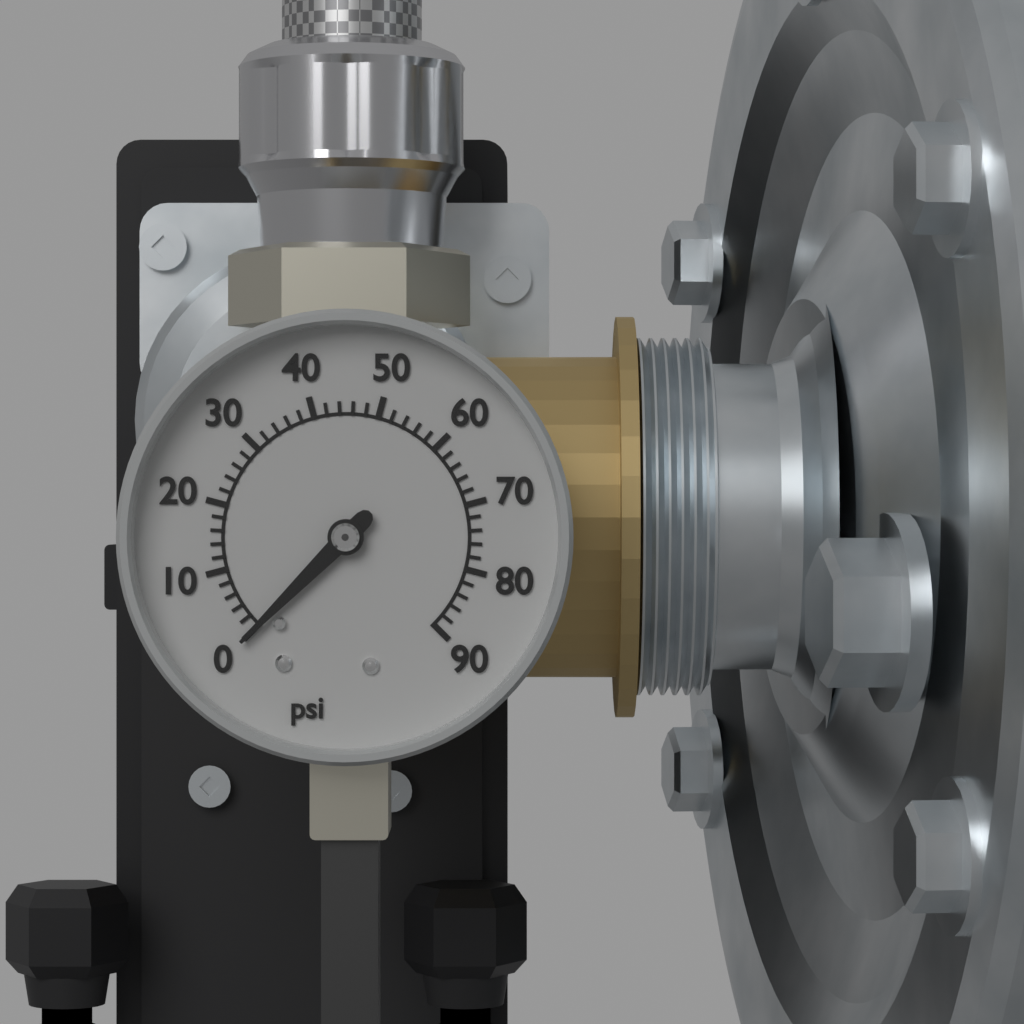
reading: 0 psi
